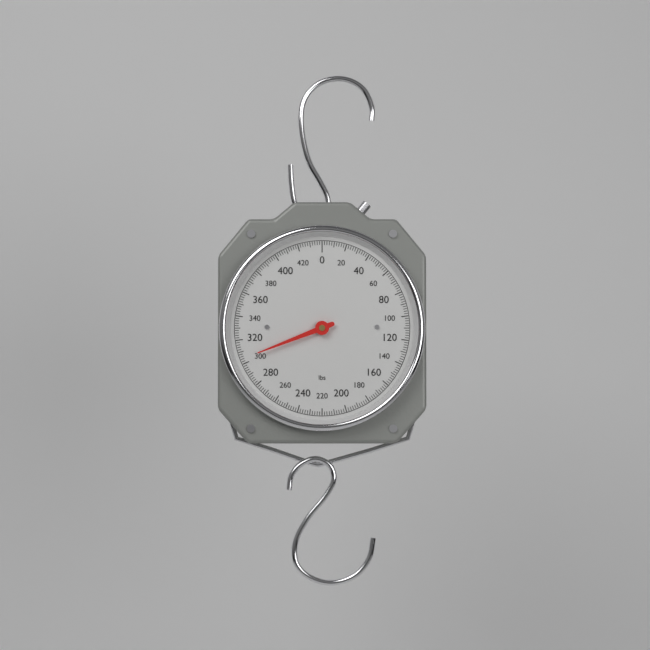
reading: 304 lbs
